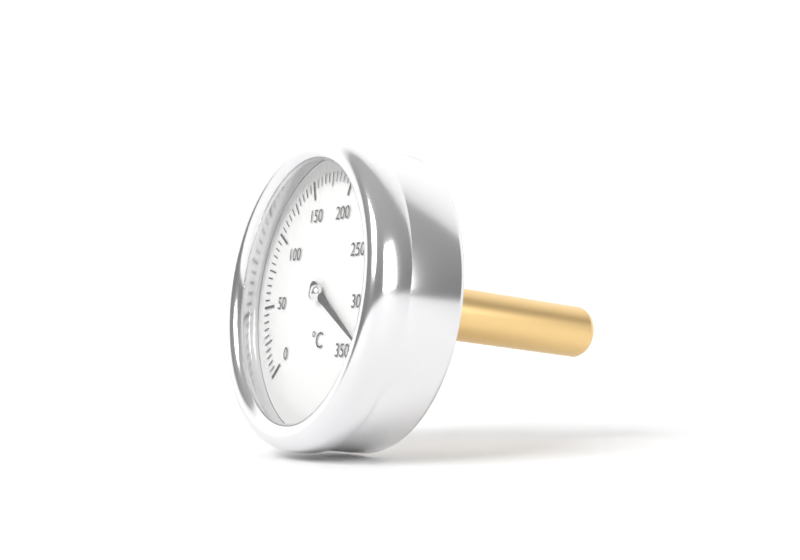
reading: 330 °C
